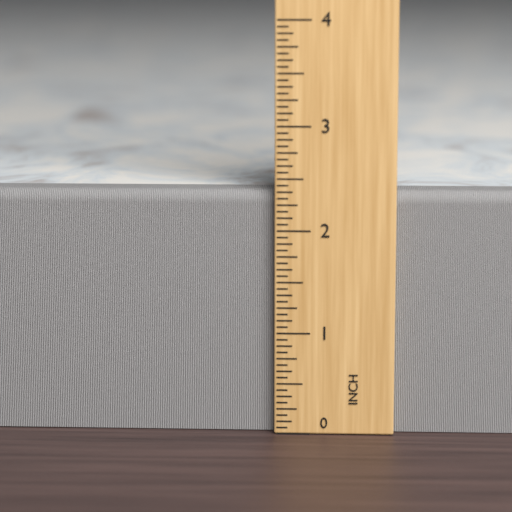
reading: 2.3750 in
